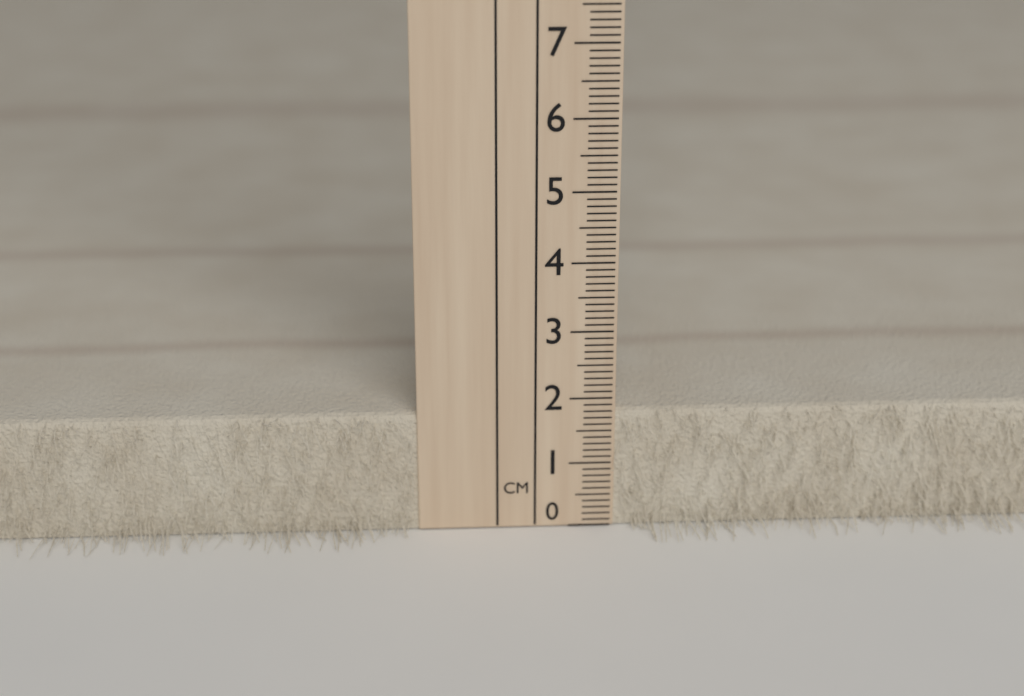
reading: 1.8 cm
